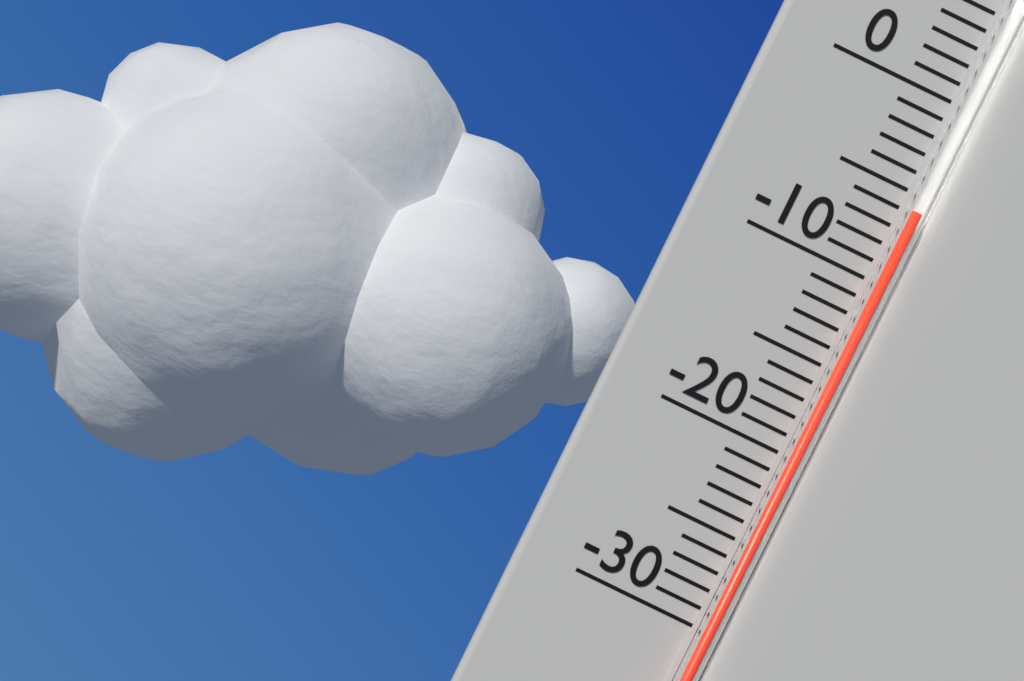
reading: -6 °C
